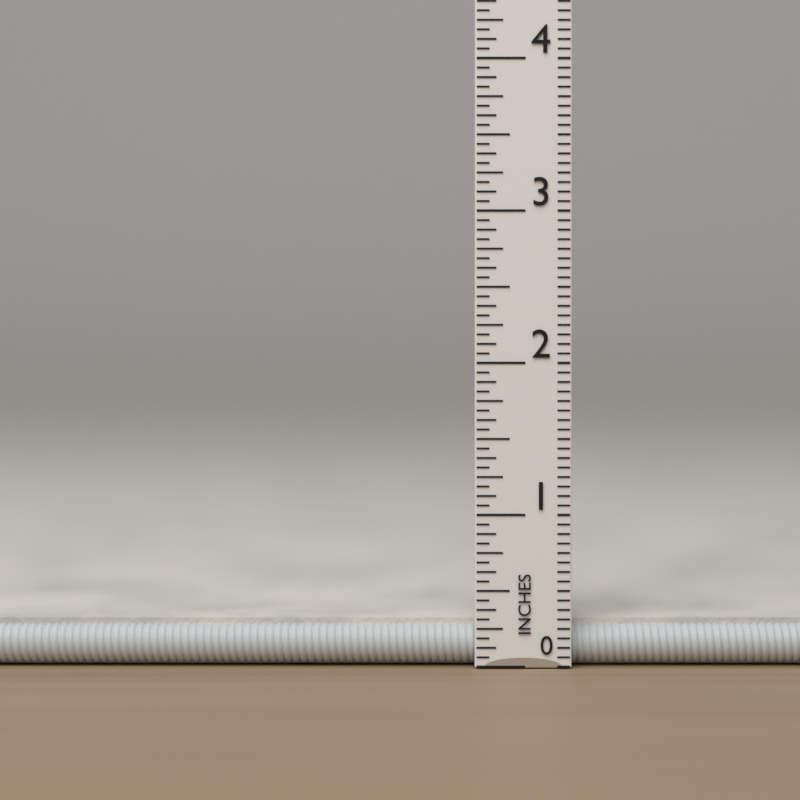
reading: 0.3000 in
